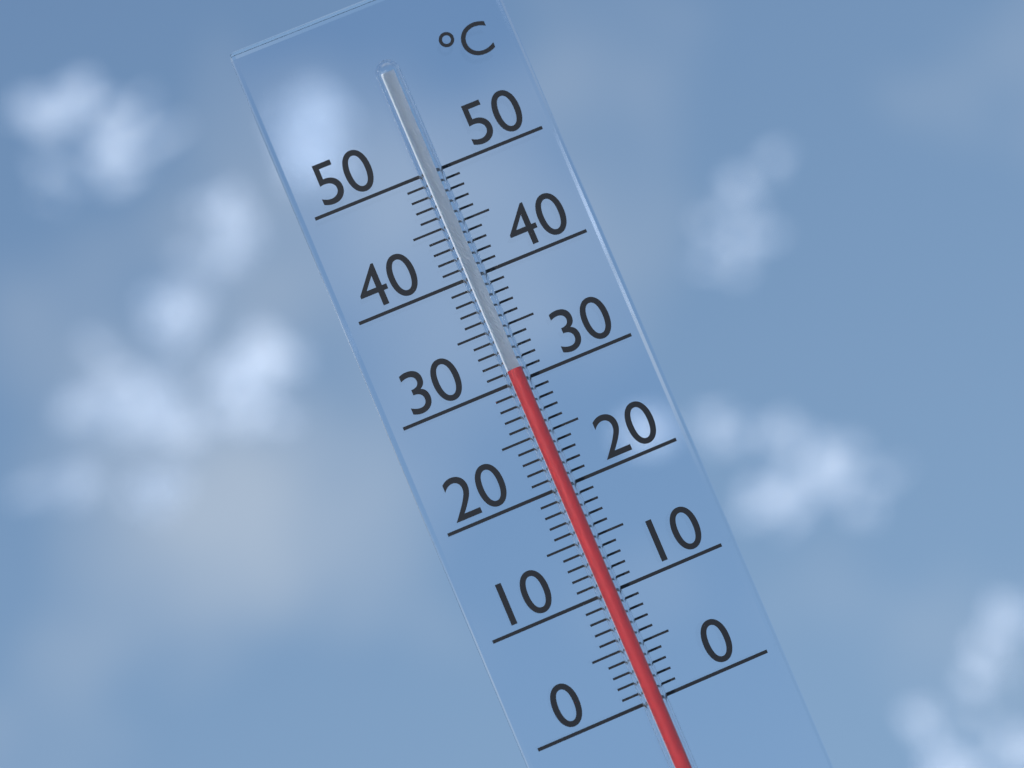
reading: 31 °C
